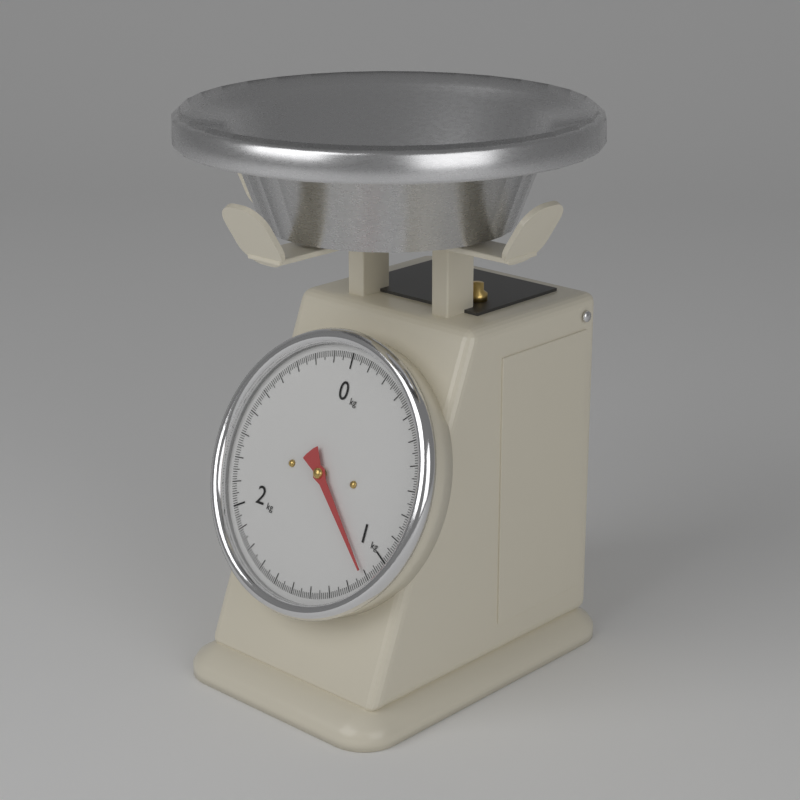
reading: 1.11 kg
